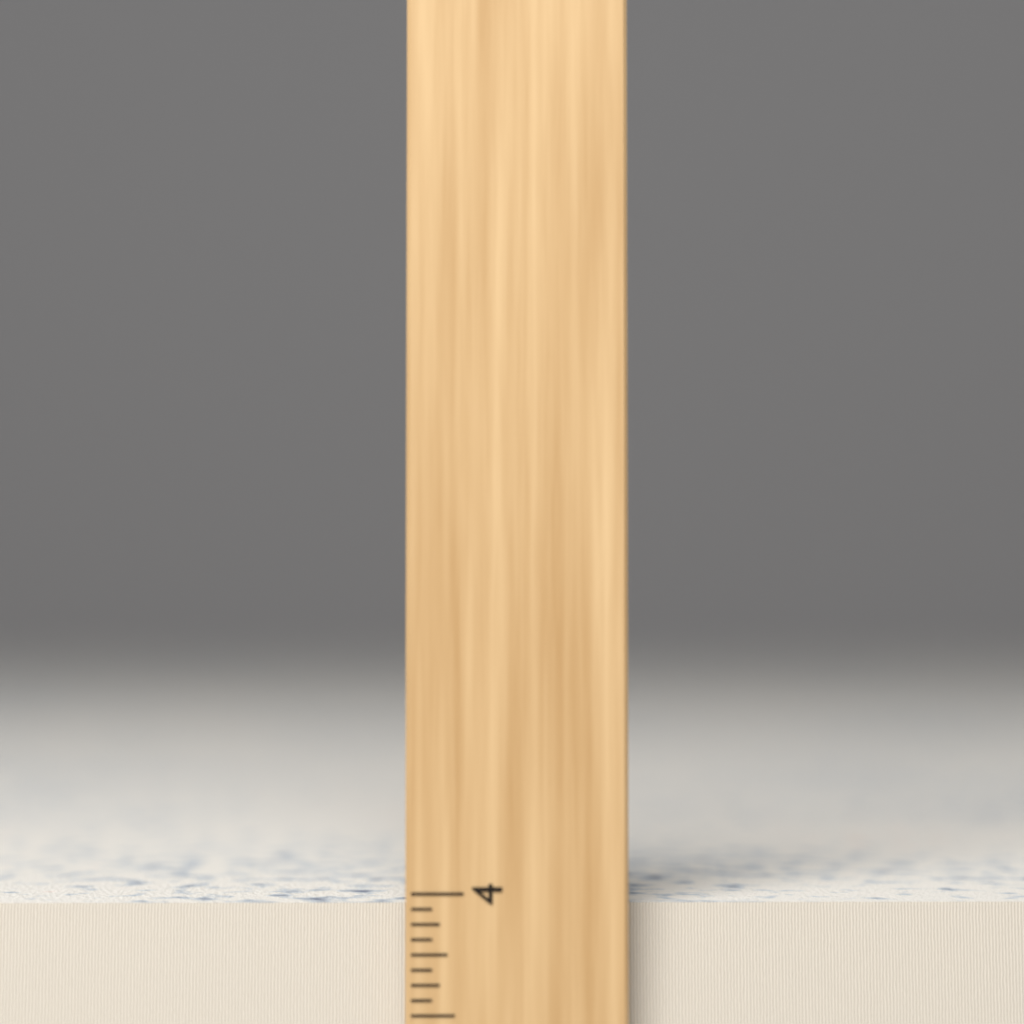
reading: 3.9375 inch
